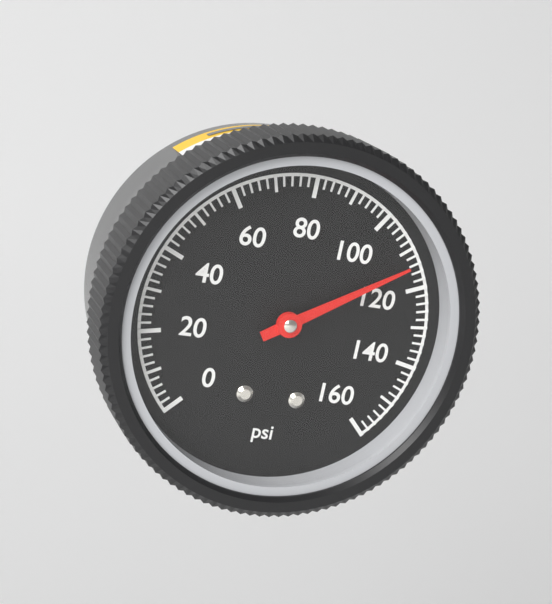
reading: 114 psi
